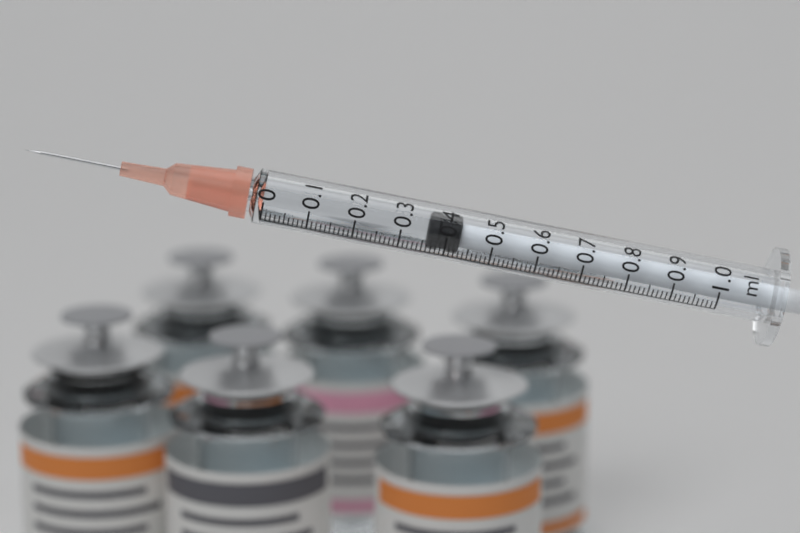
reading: 0.36 ml
